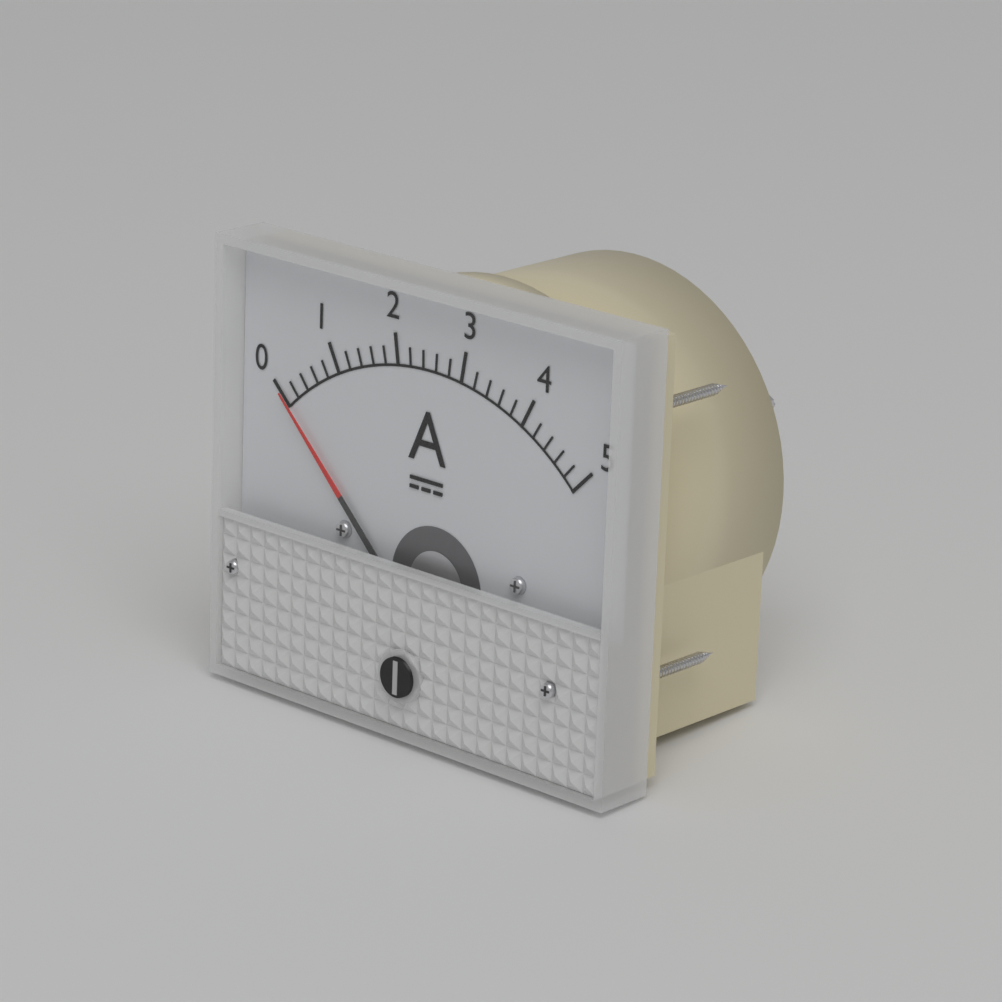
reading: 0.0 A
